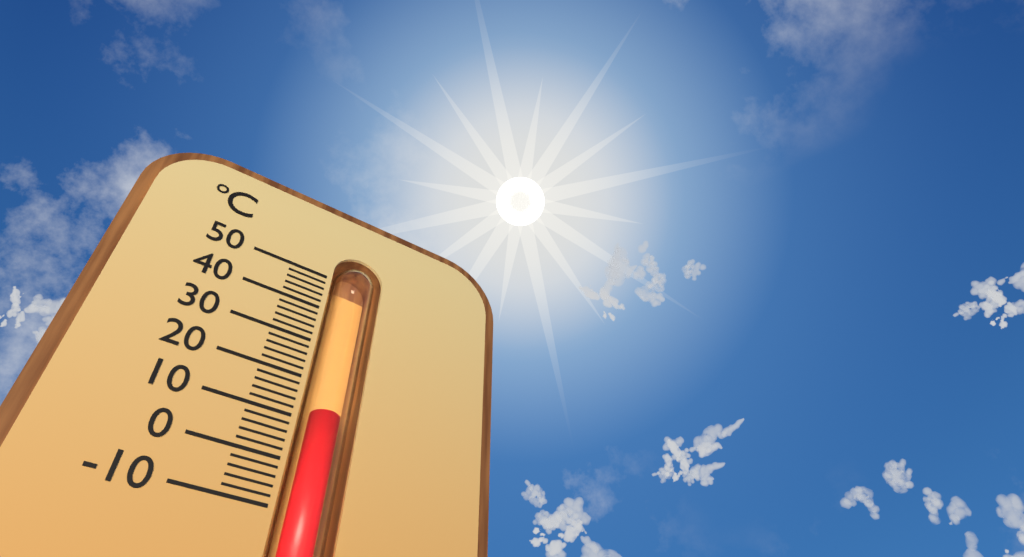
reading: 14 °C
